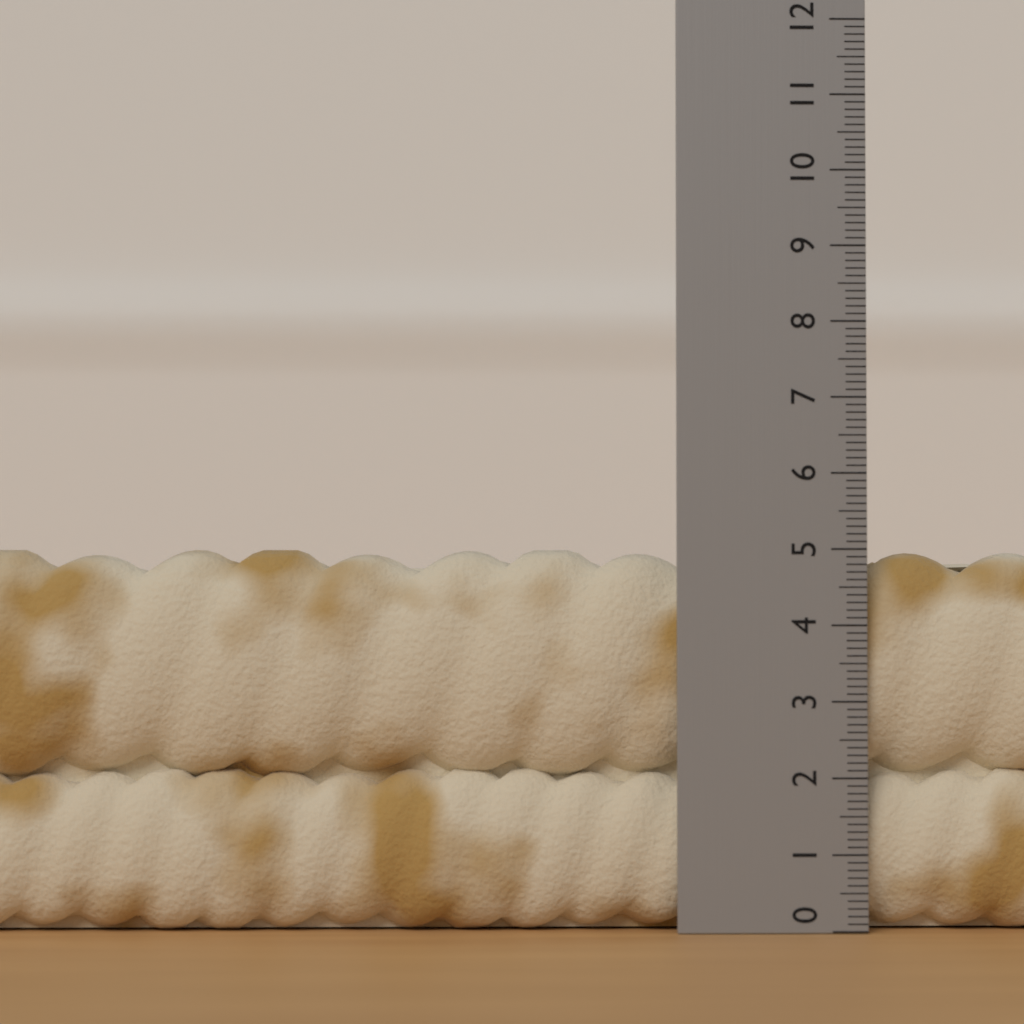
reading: 5.0 (no unit)
